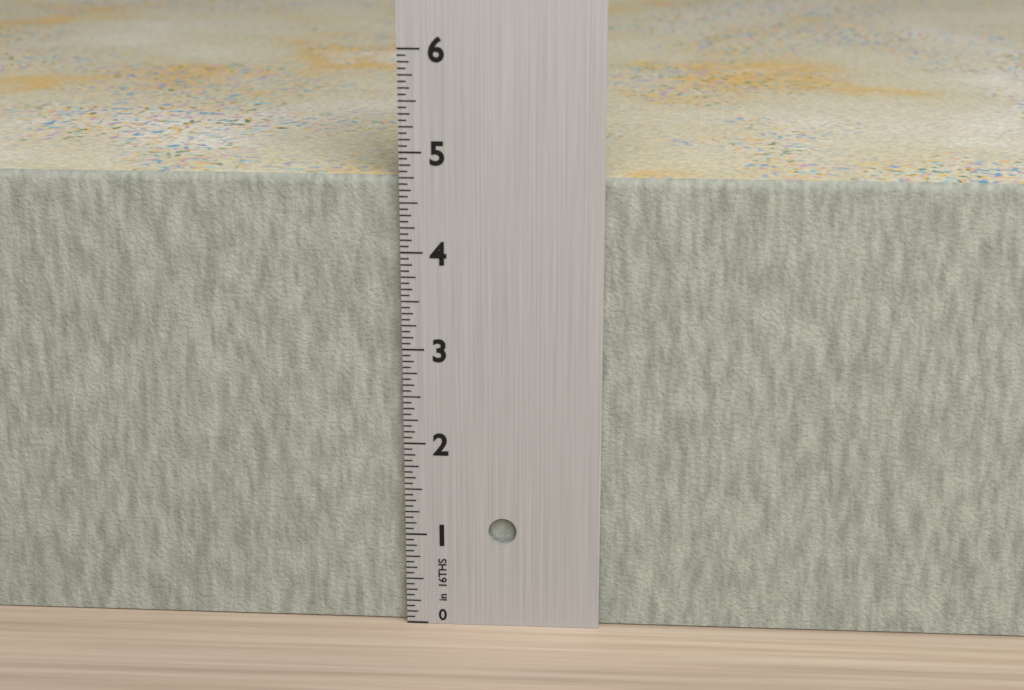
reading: 4.7500 in
